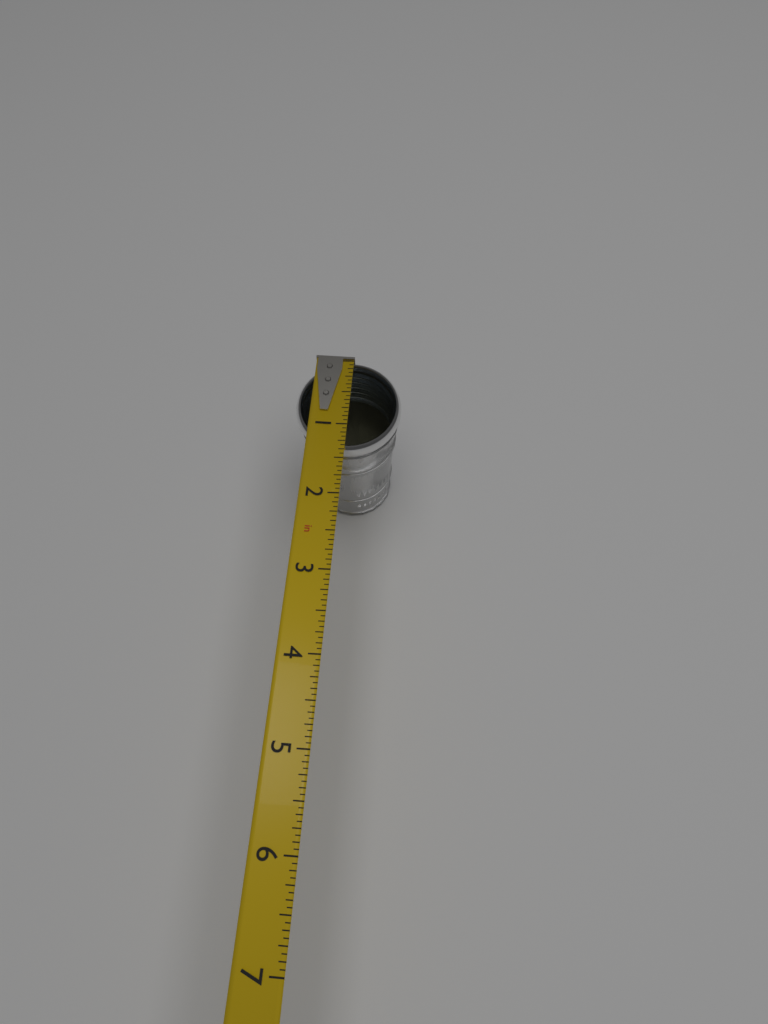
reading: 1.3750 in
